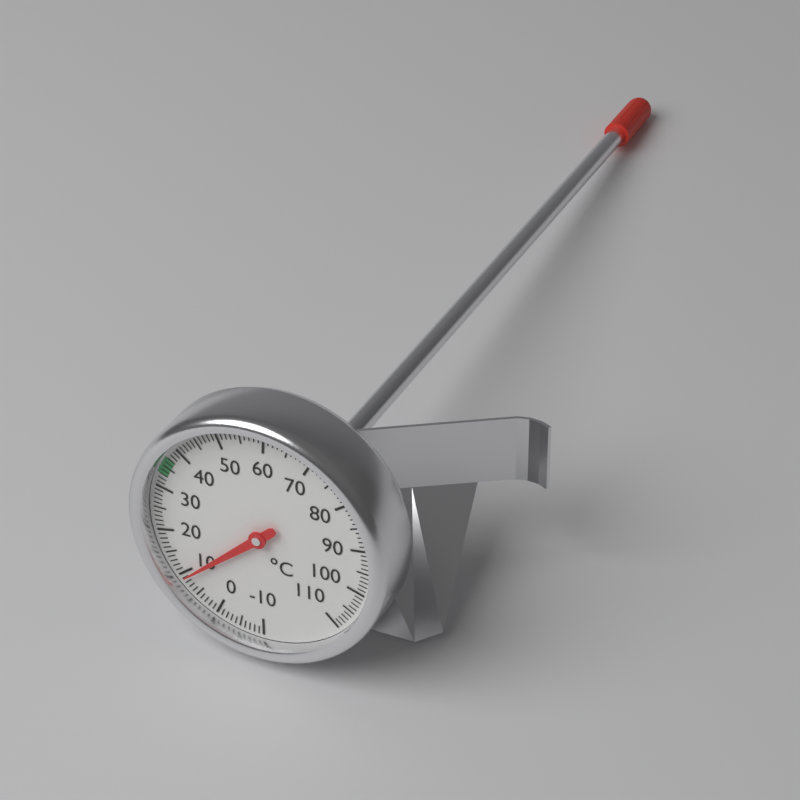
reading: 9 °C
